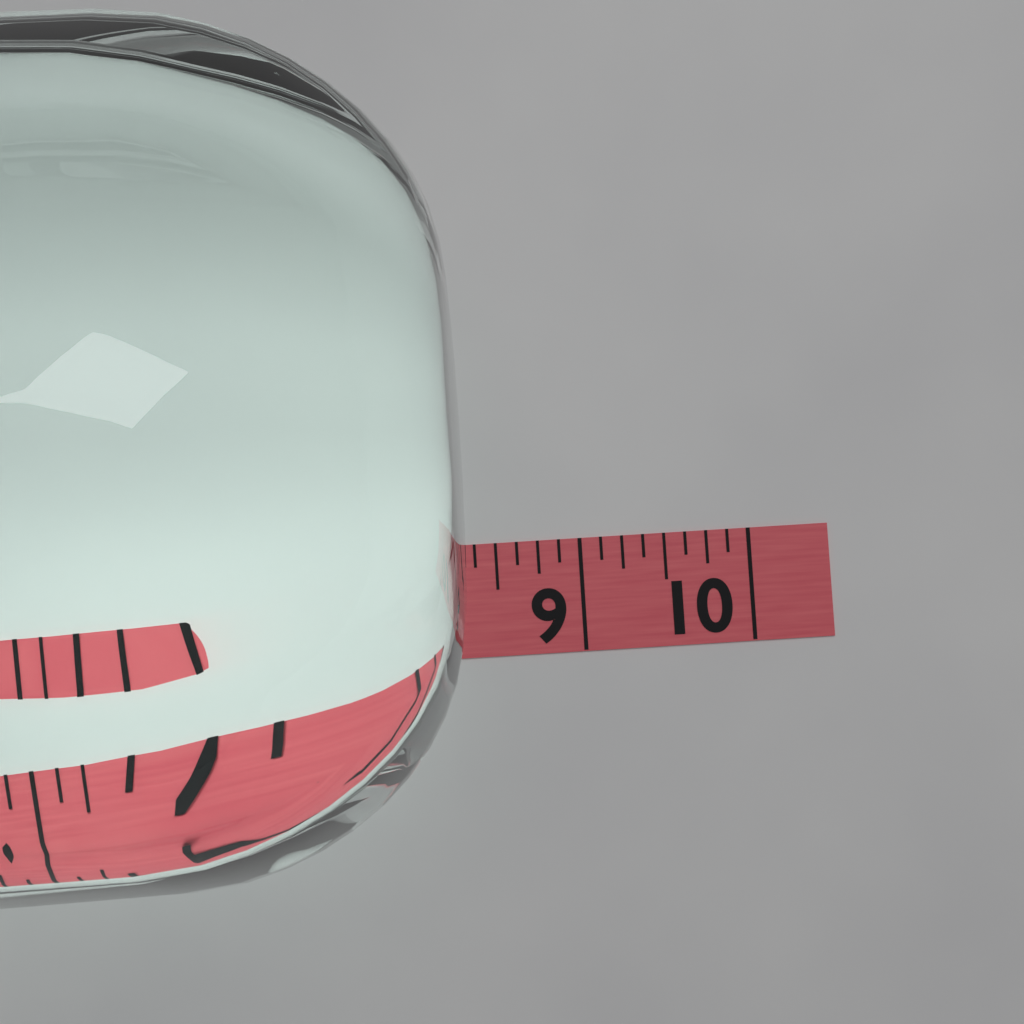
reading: 8.375 (no unit)
